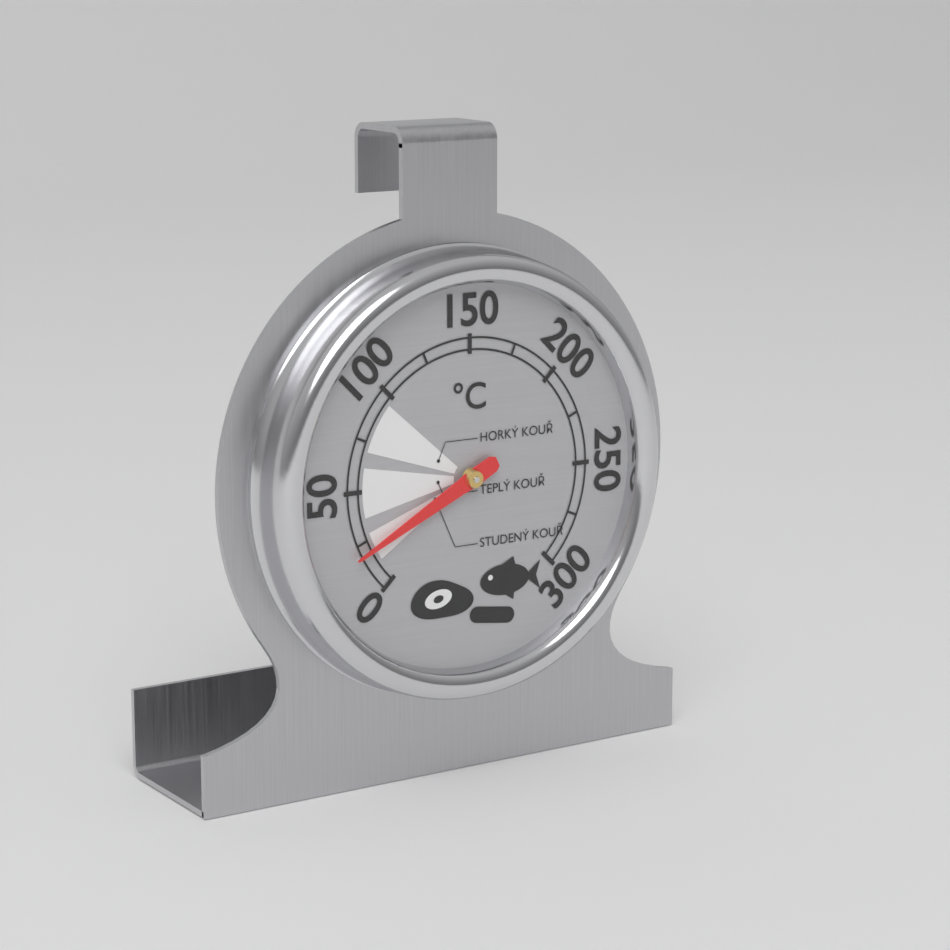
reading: 20 °C
